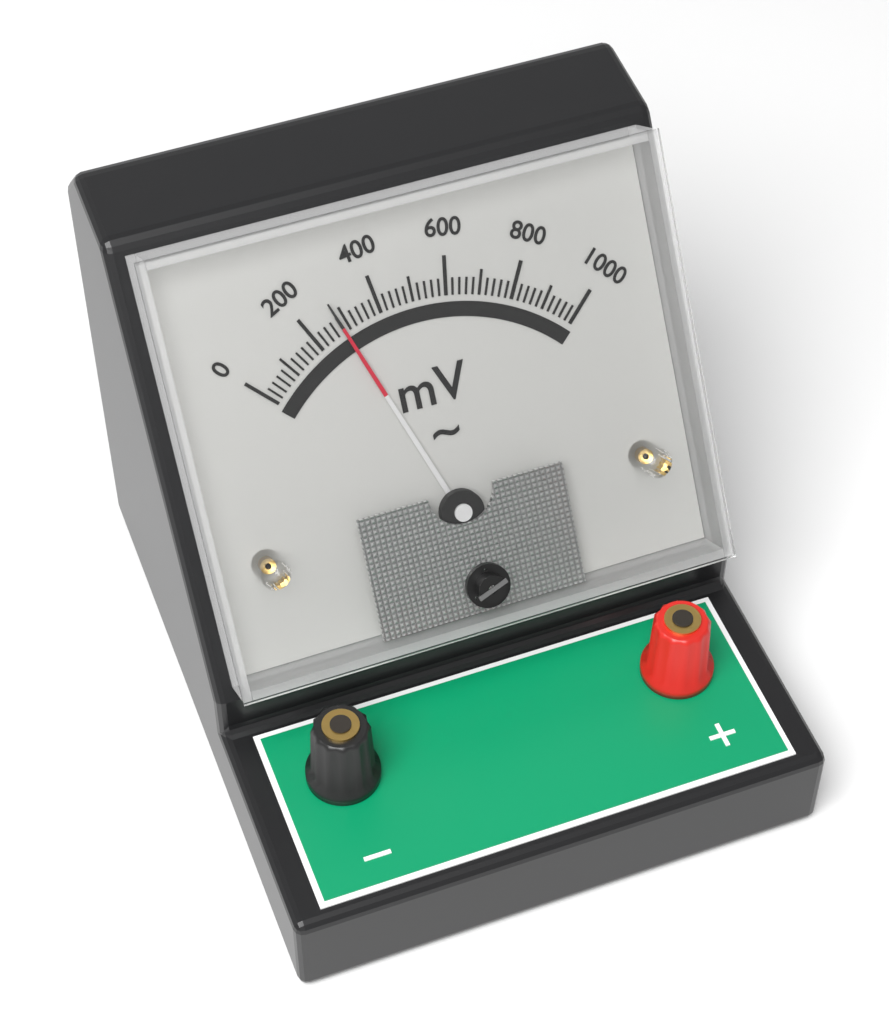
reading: 280 mV
